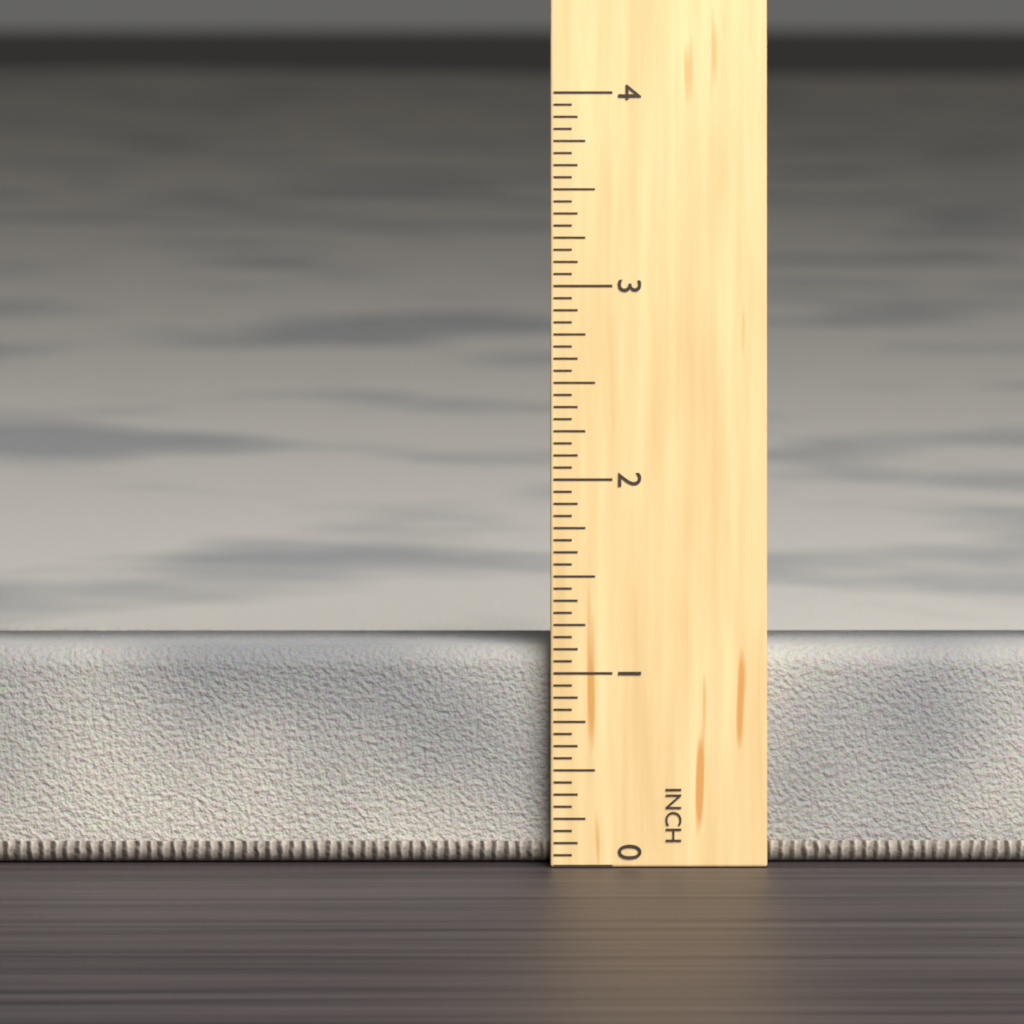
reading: 1.1250 in
